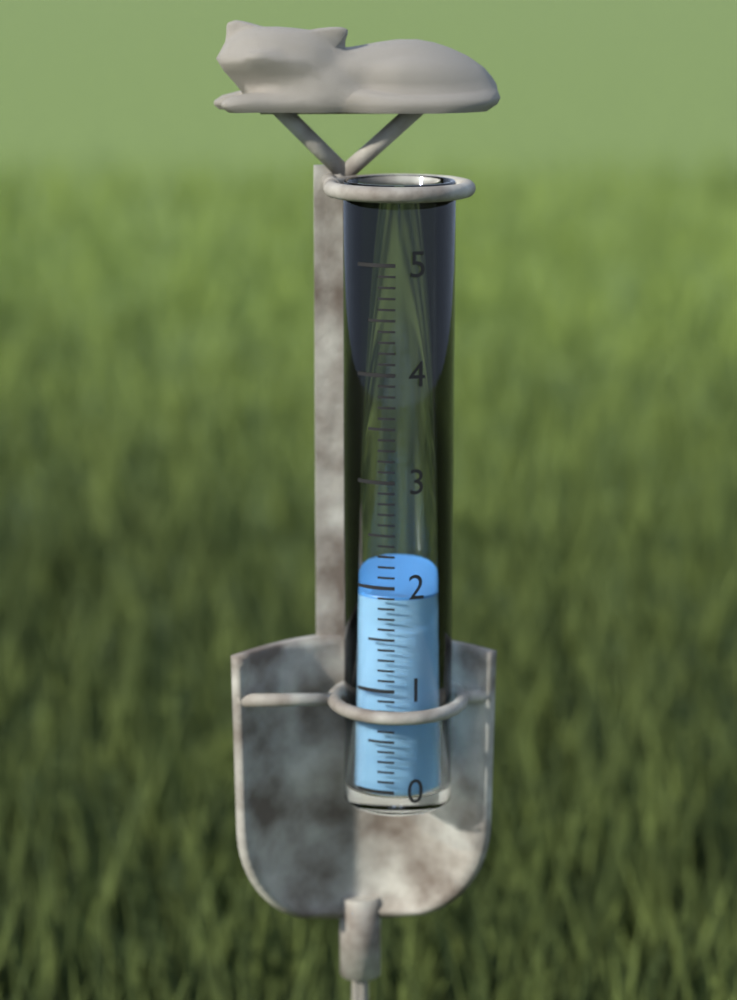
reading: 1.9 (no unit)
